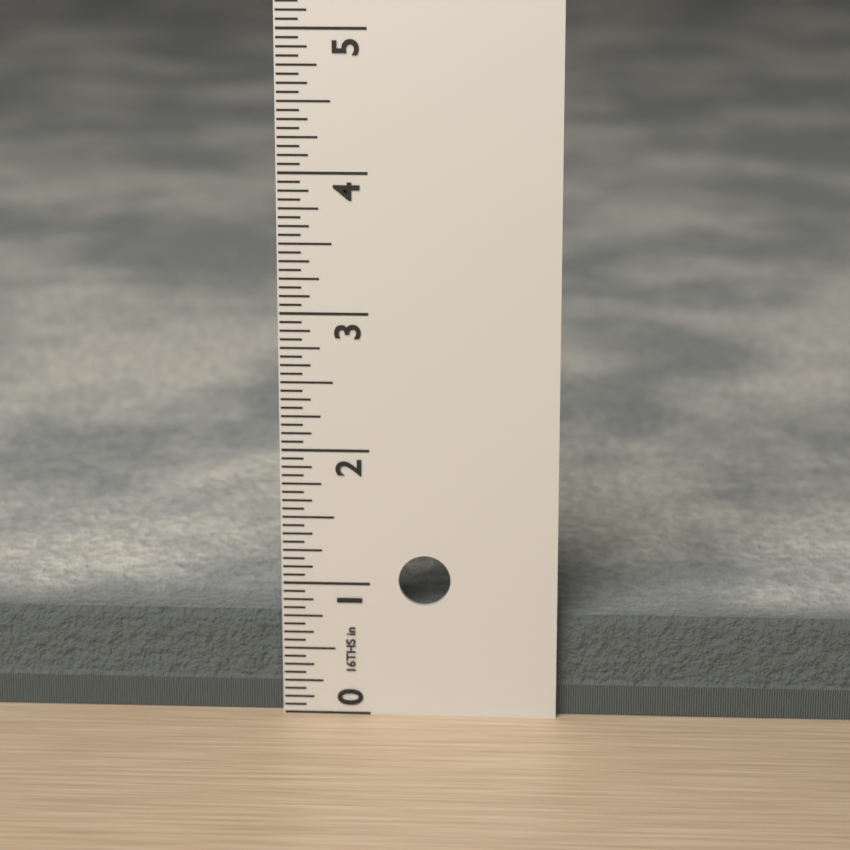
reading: 0.7500 in
